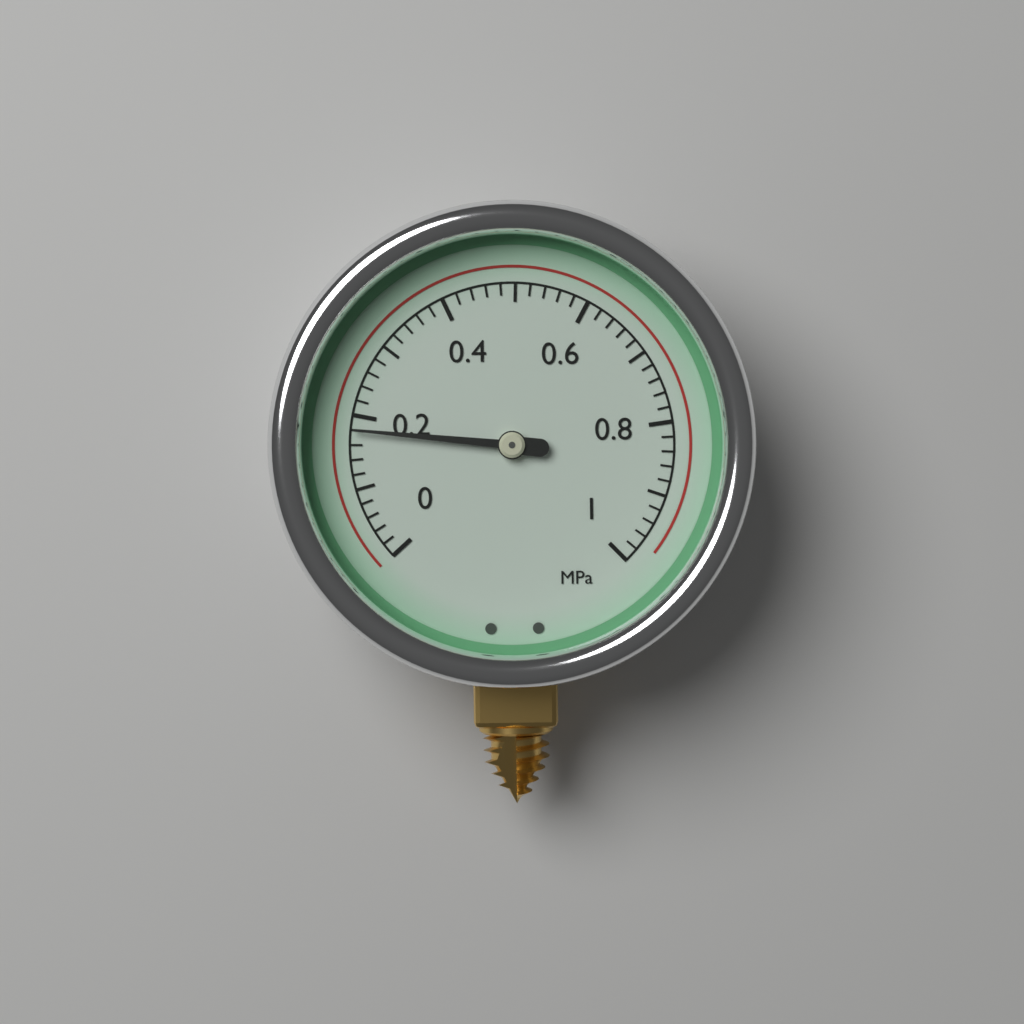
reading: 0.18 MPa
